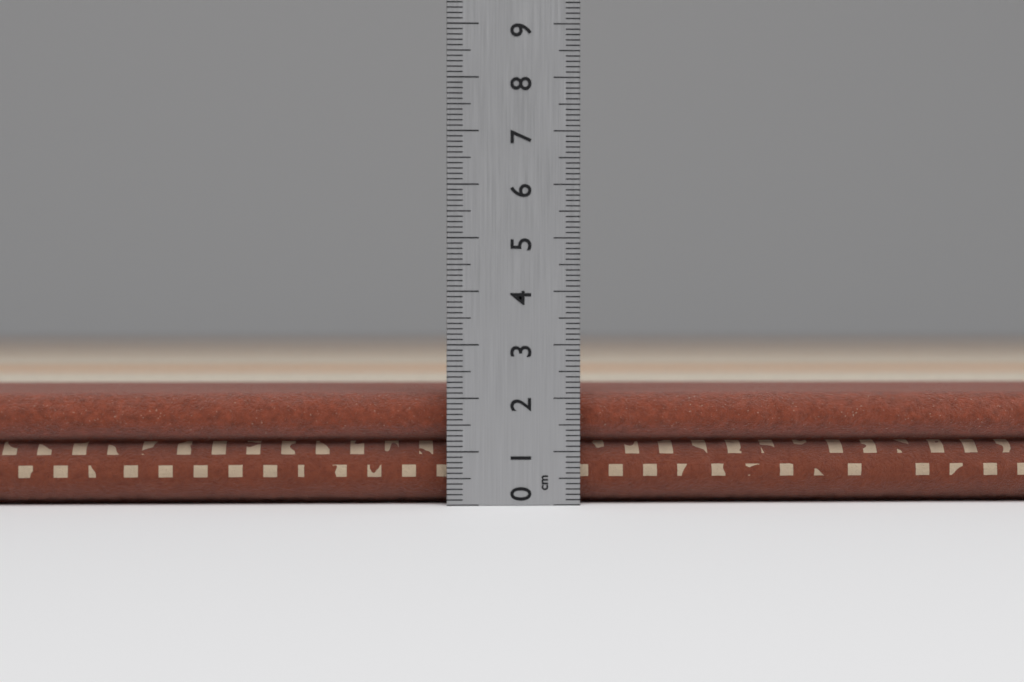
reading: 2.1 cm
